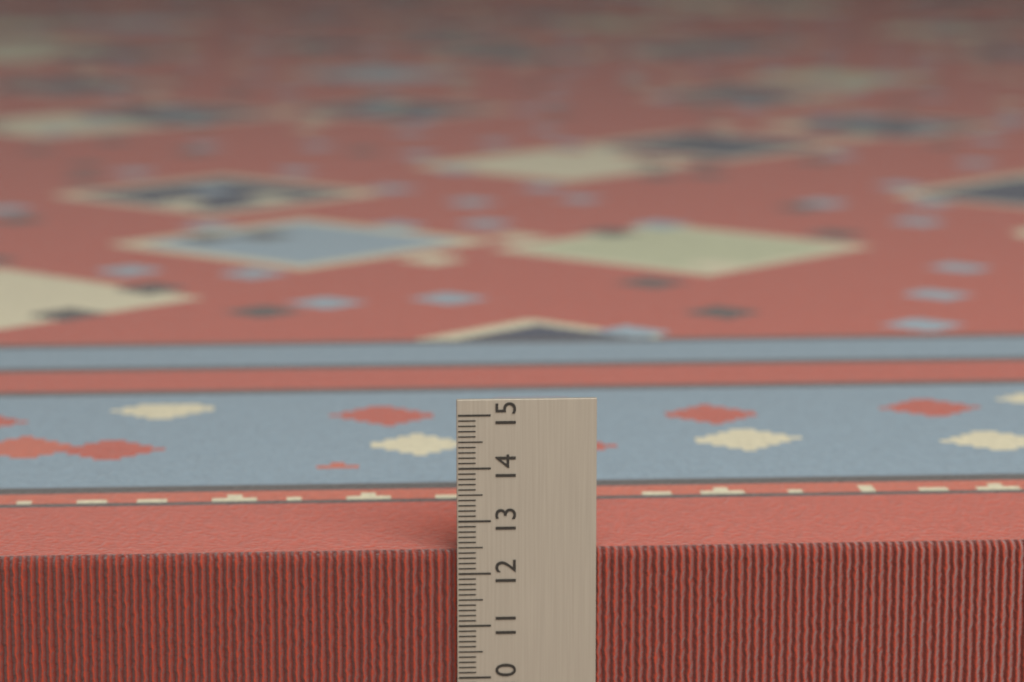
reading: 12.4 cm
